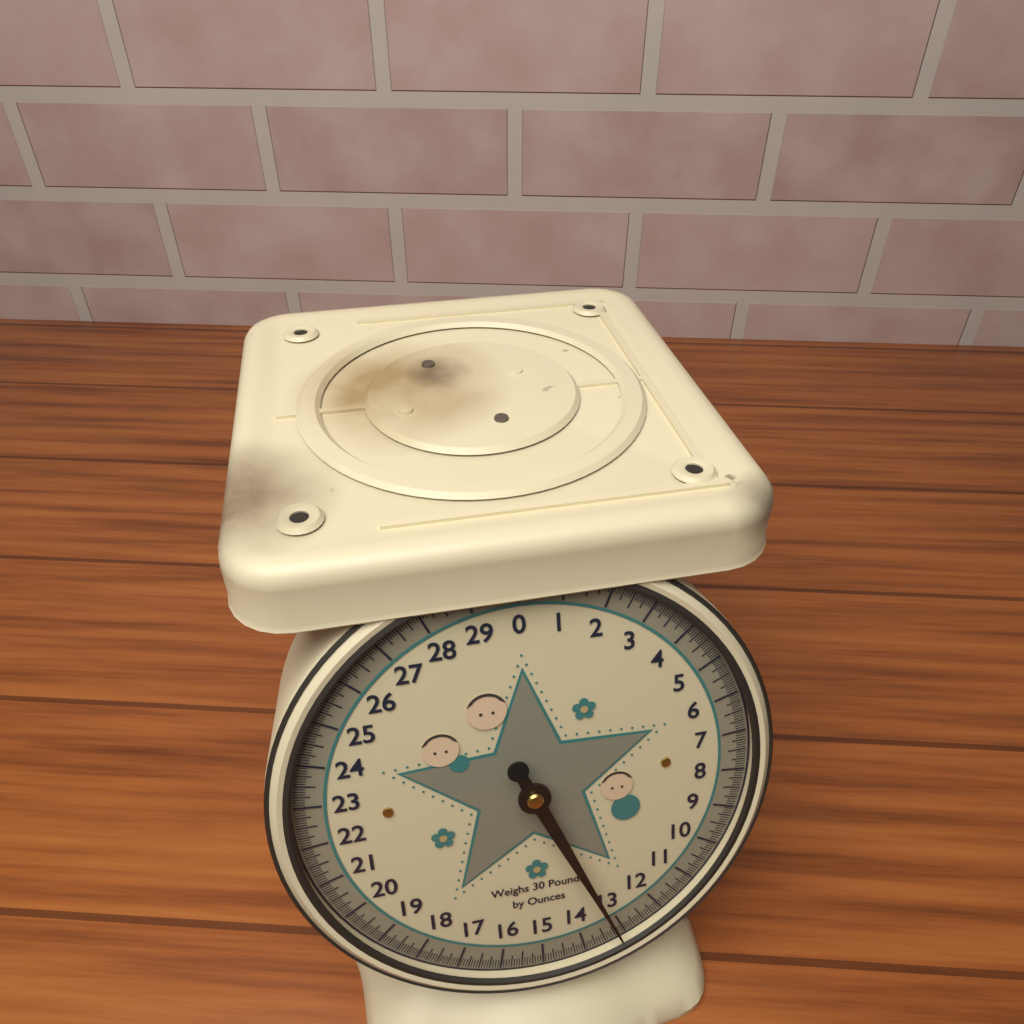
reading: 13.1250 lb
